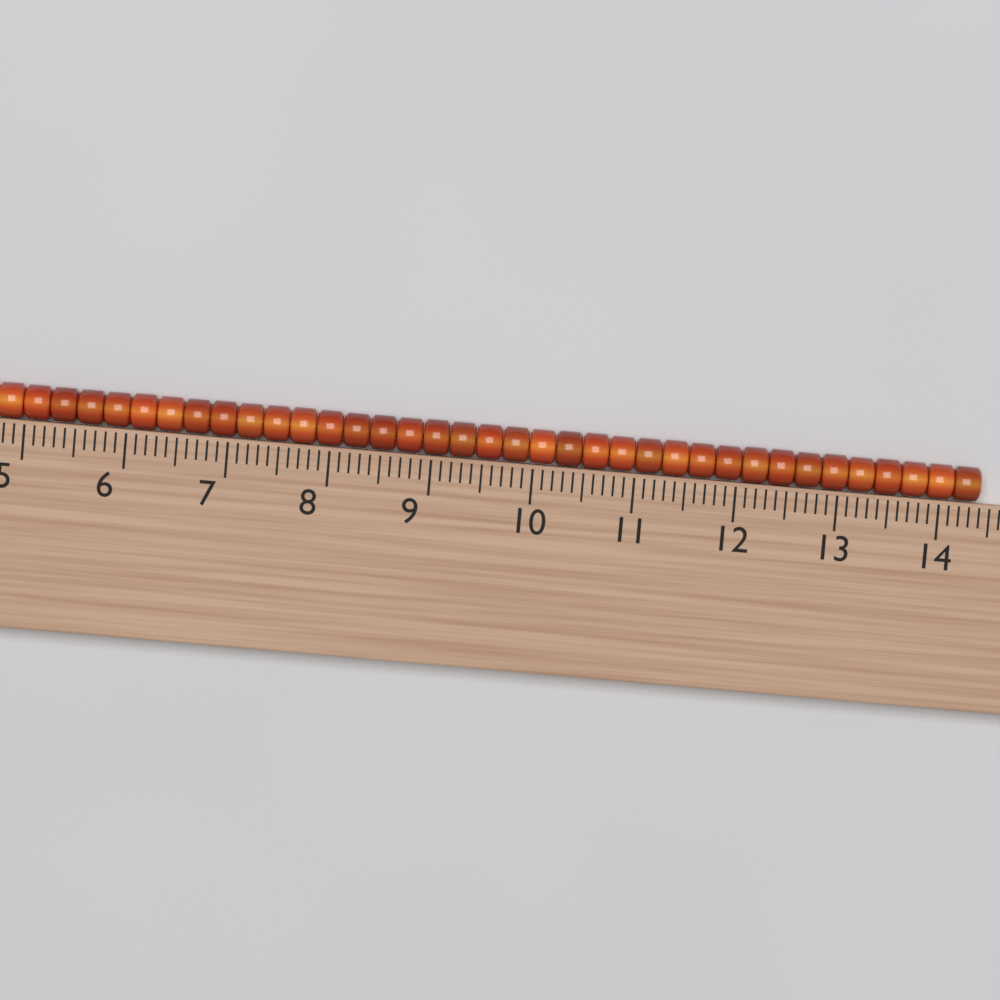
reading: 14.4 (no unit)
